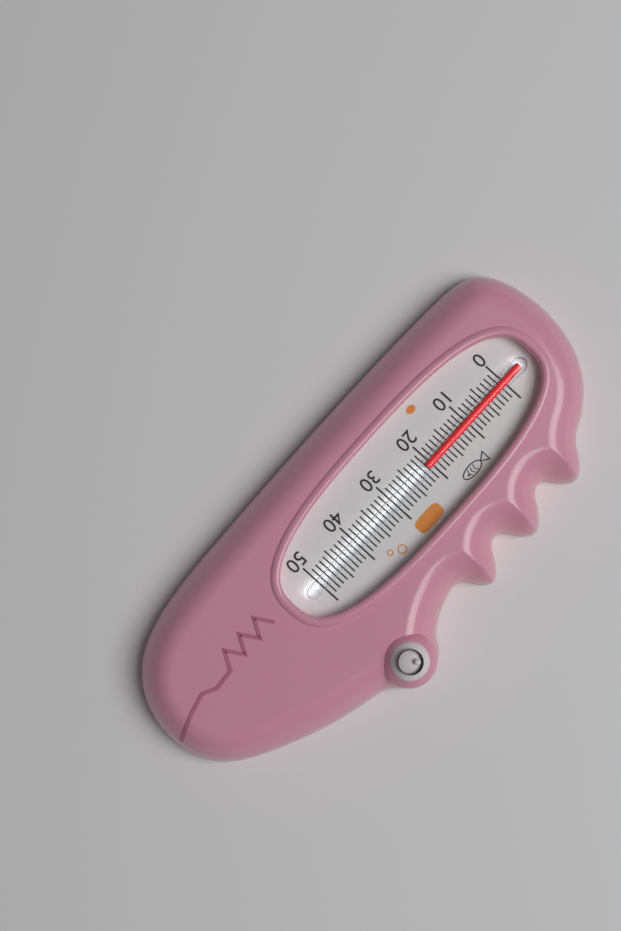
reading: 21 (no unit)
